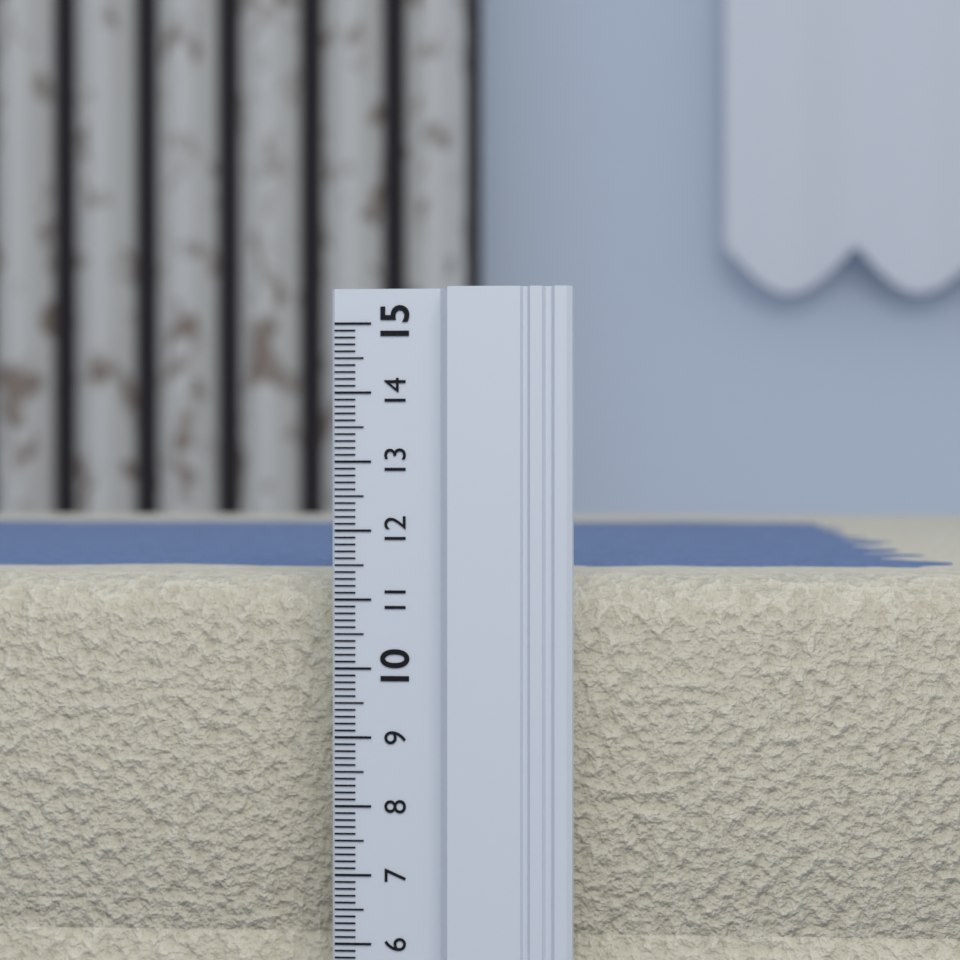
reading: 11.3 (no unit)
